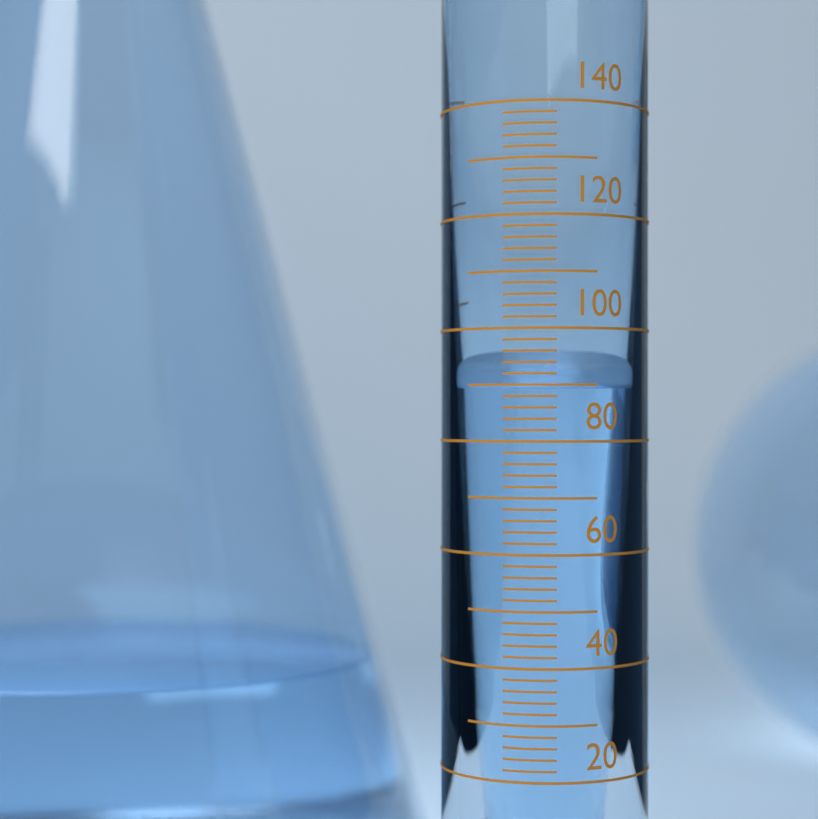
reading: 90 (no unit)
